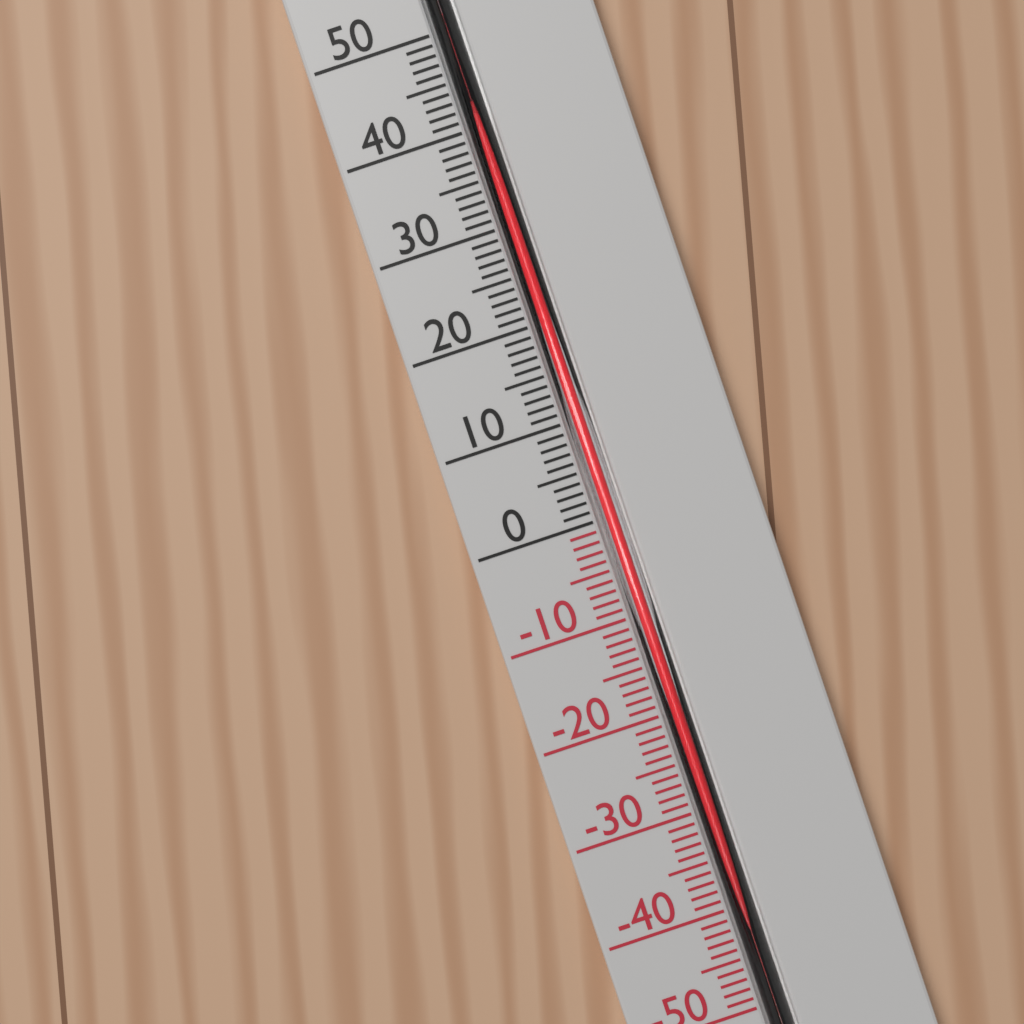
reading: 41 °C
